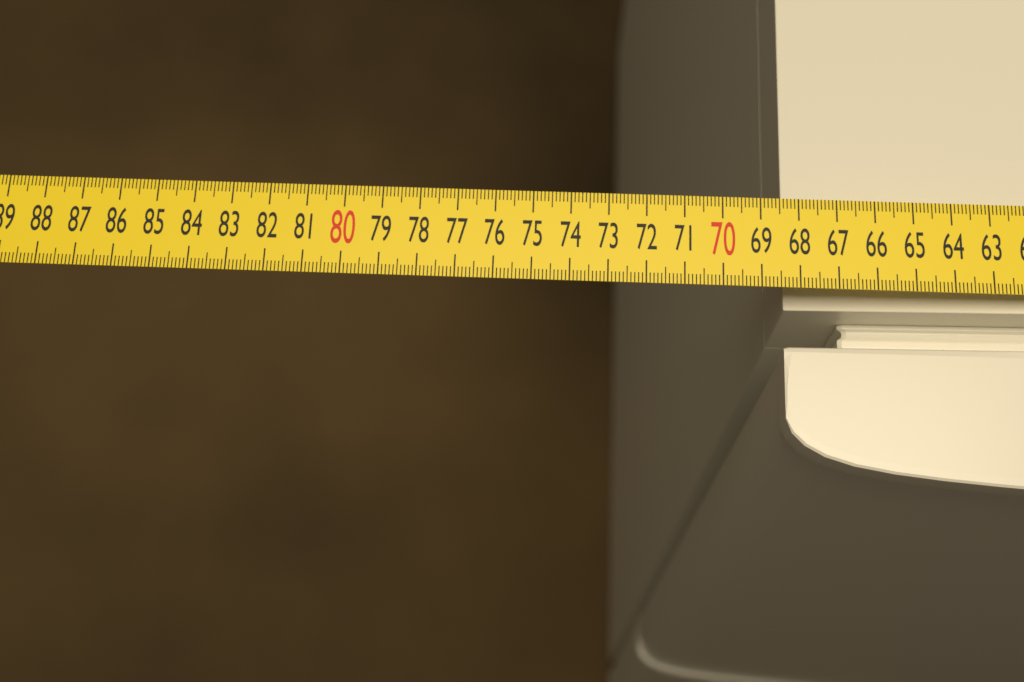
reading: 68.3 cm
